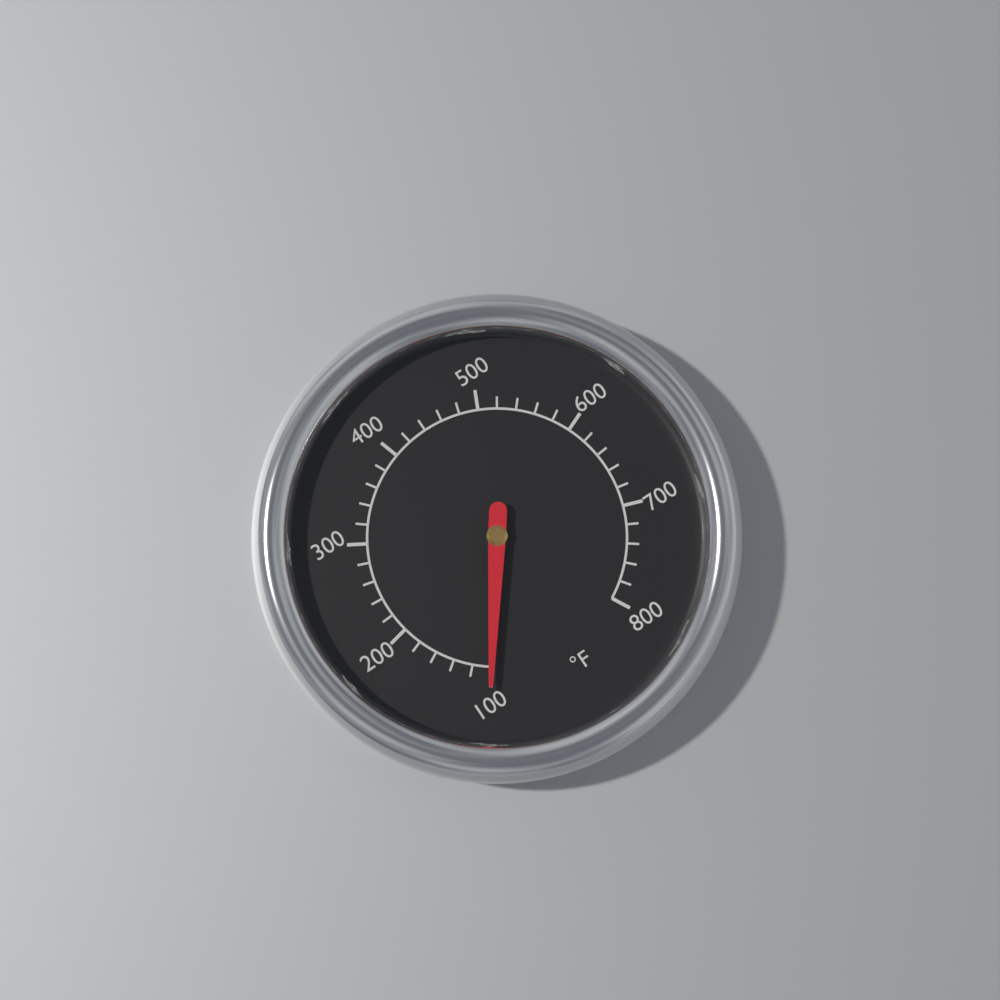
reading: 100 °F
